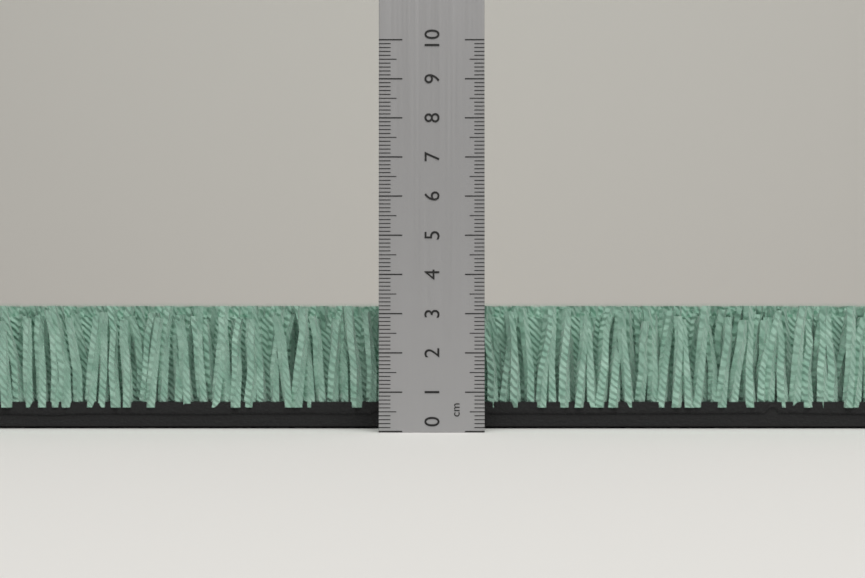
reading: 3.2 cm
